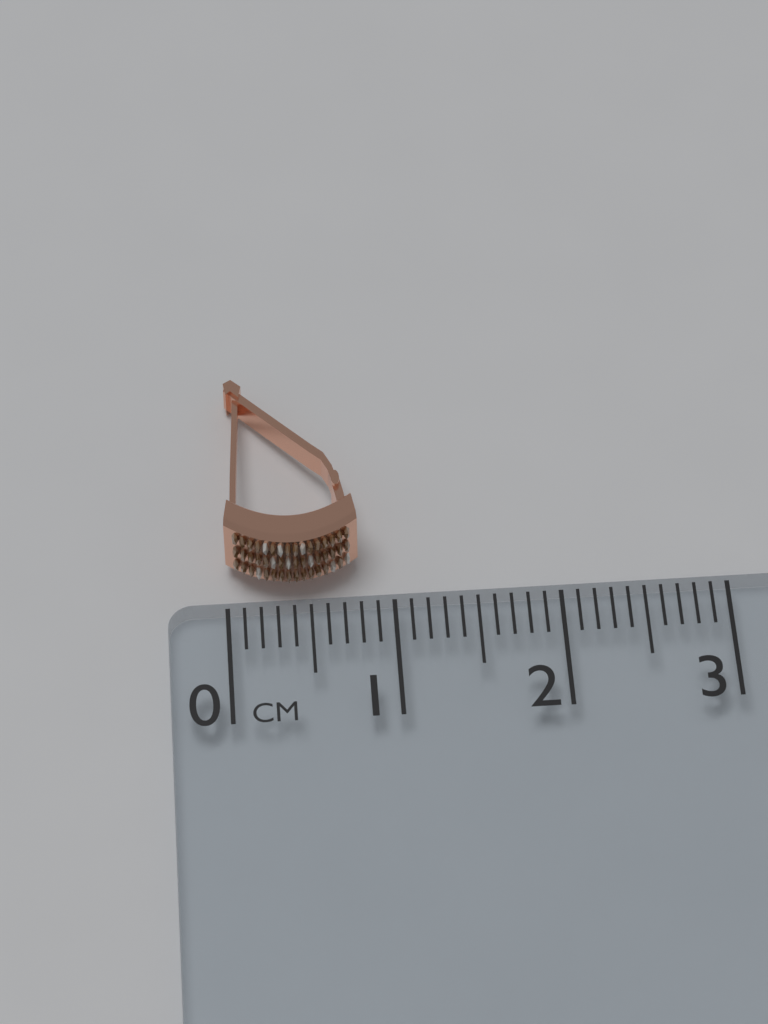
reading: 0.8 cm
